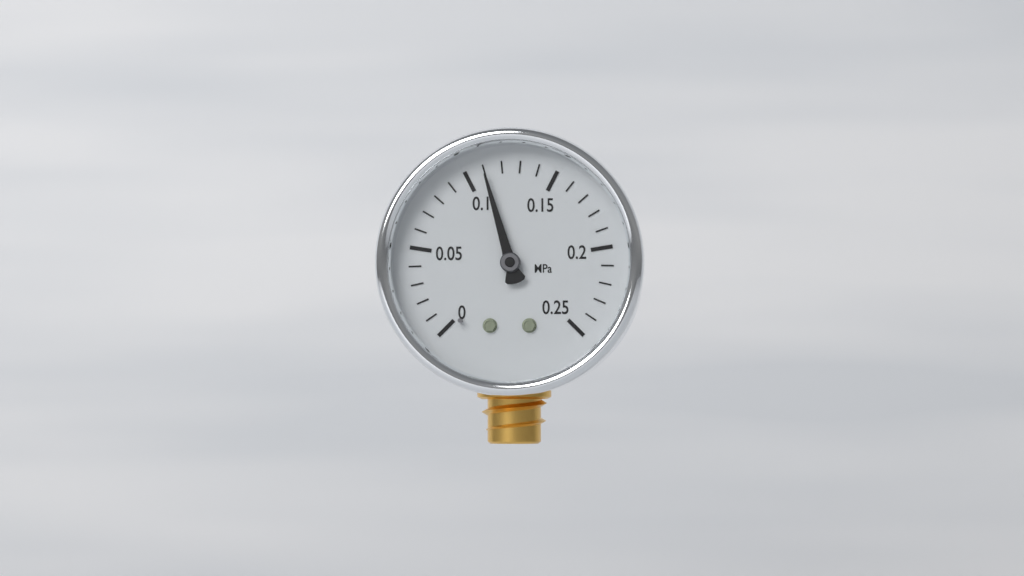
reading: 0.11 MPa
